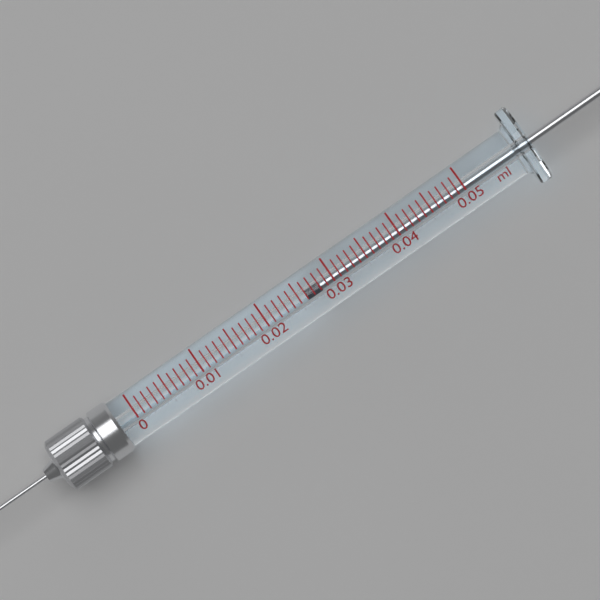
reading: 0.026 ml
